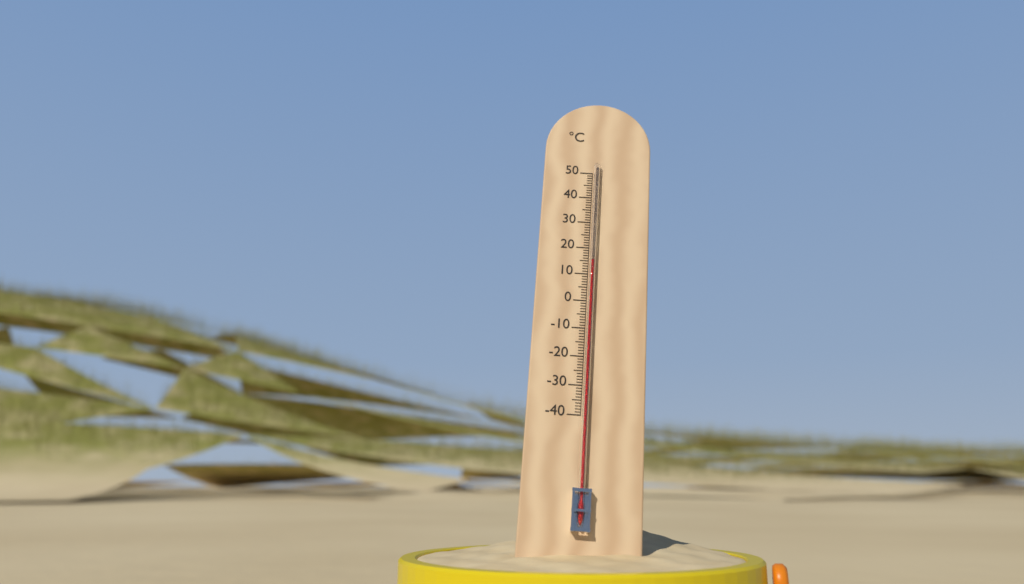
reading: 15 °C
